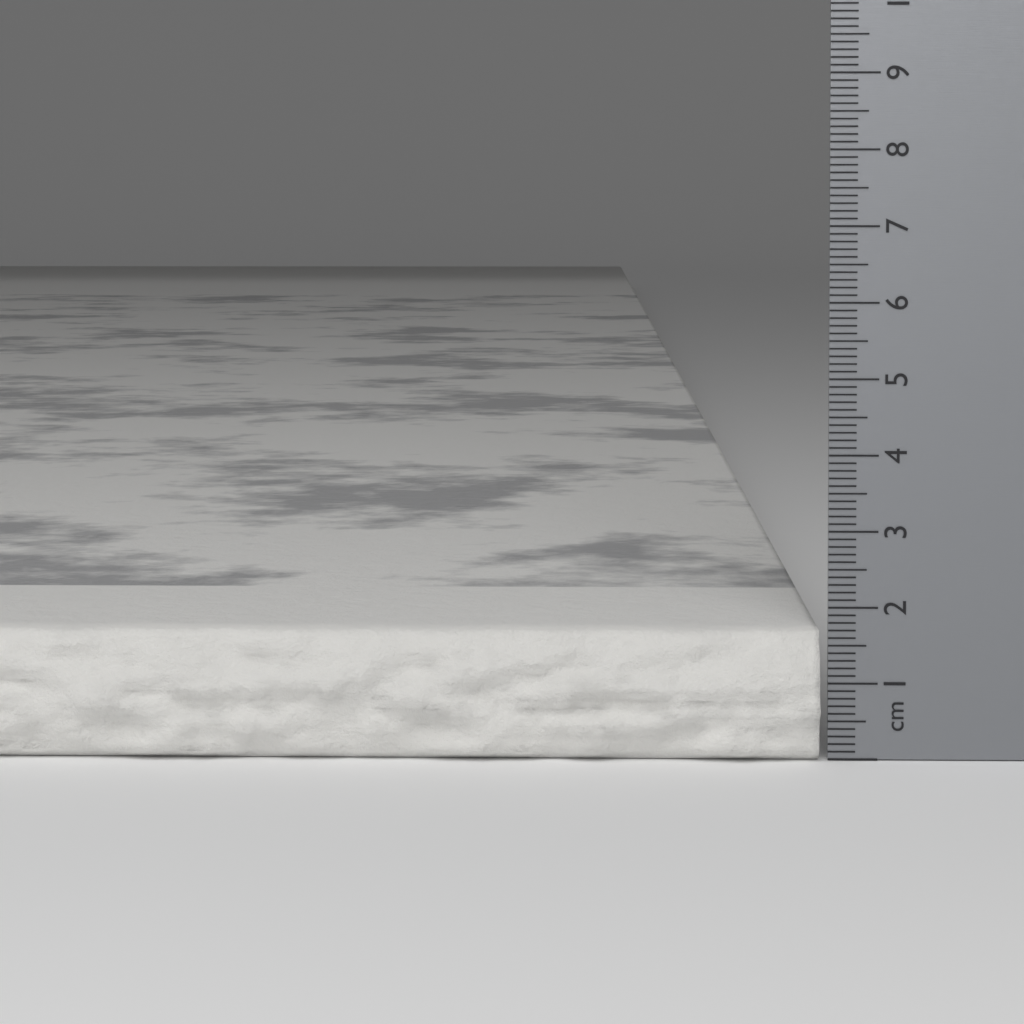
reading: 1.7 cm
